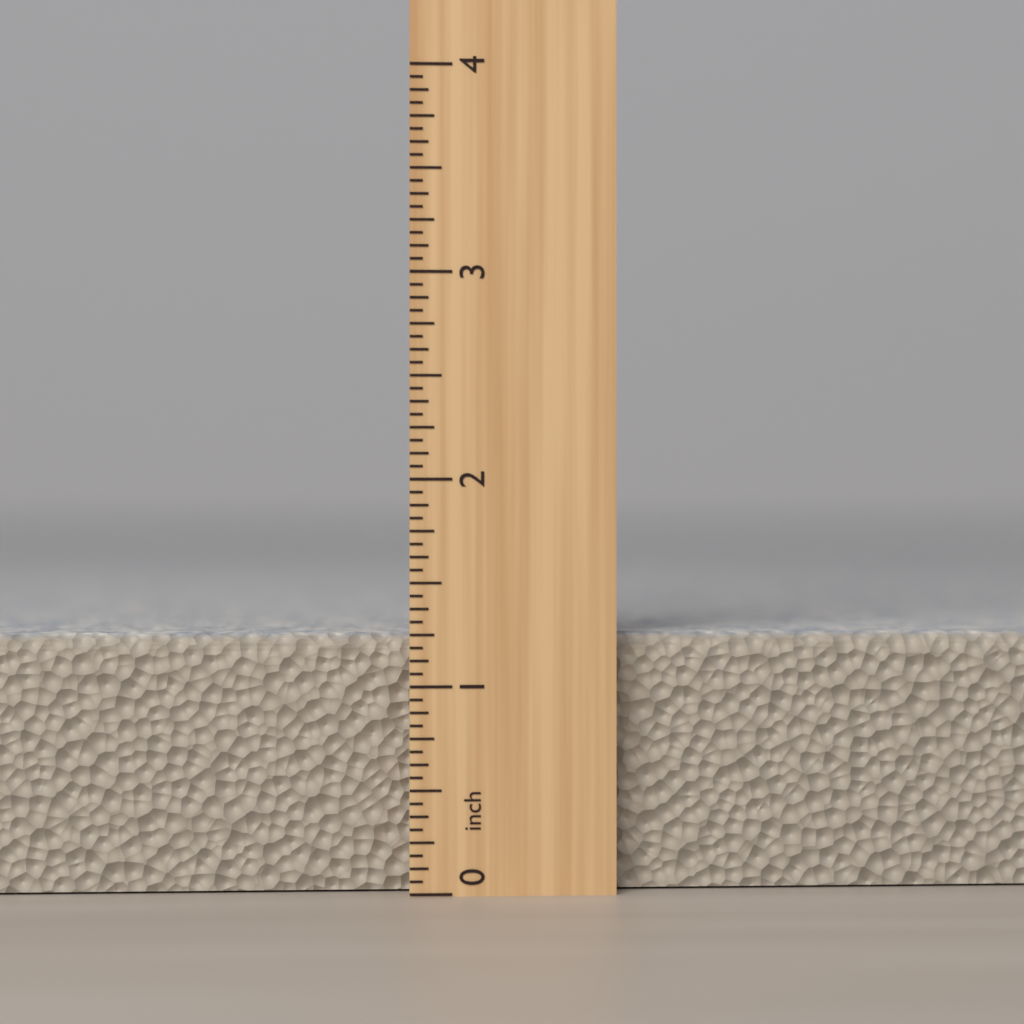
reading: 1.2500 inch
